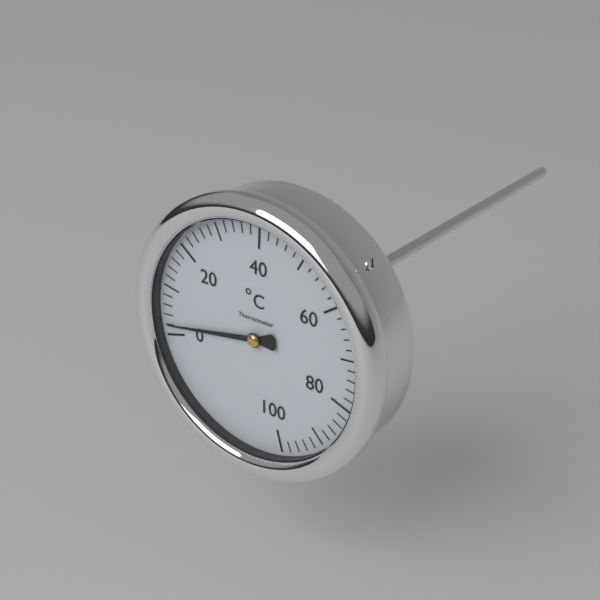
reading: 2 °C
